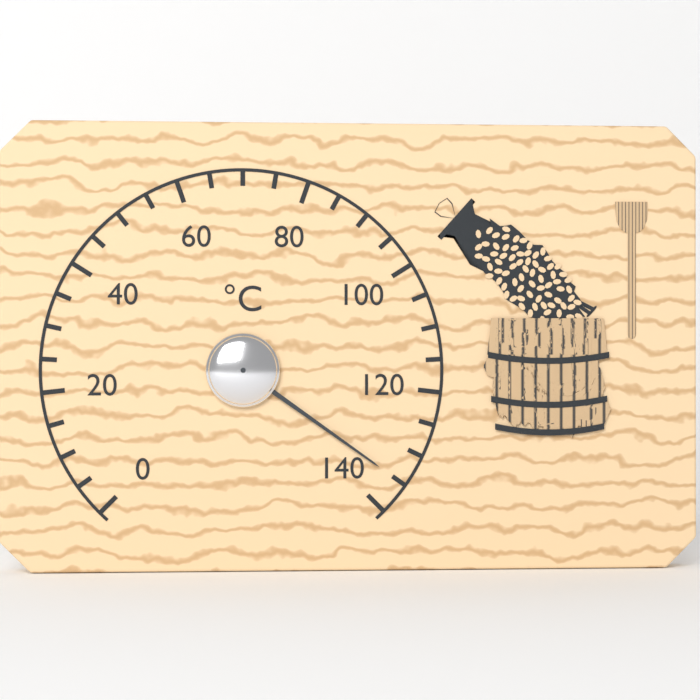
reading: 135 °C
